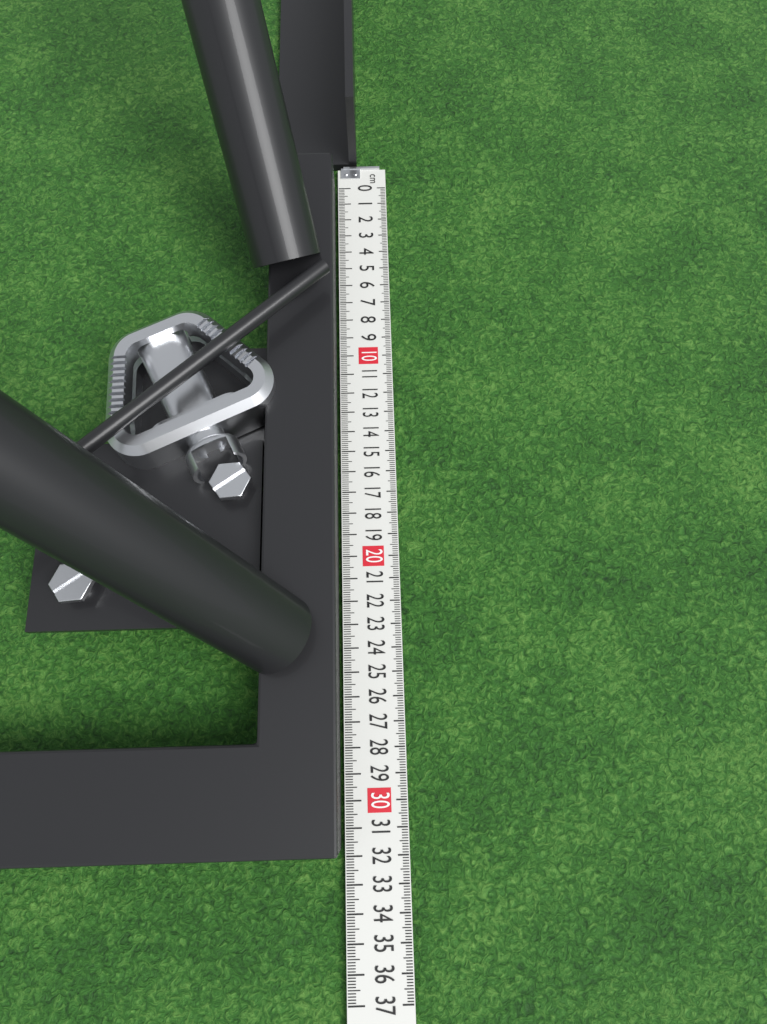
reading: 31.8 cm
